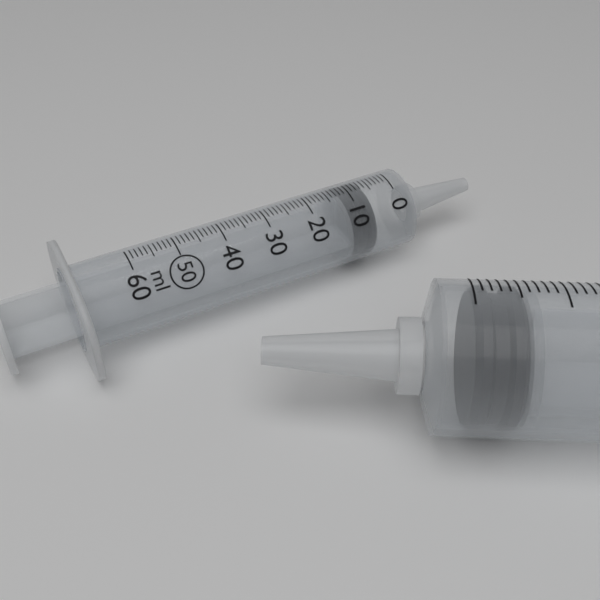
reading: 6 ml
